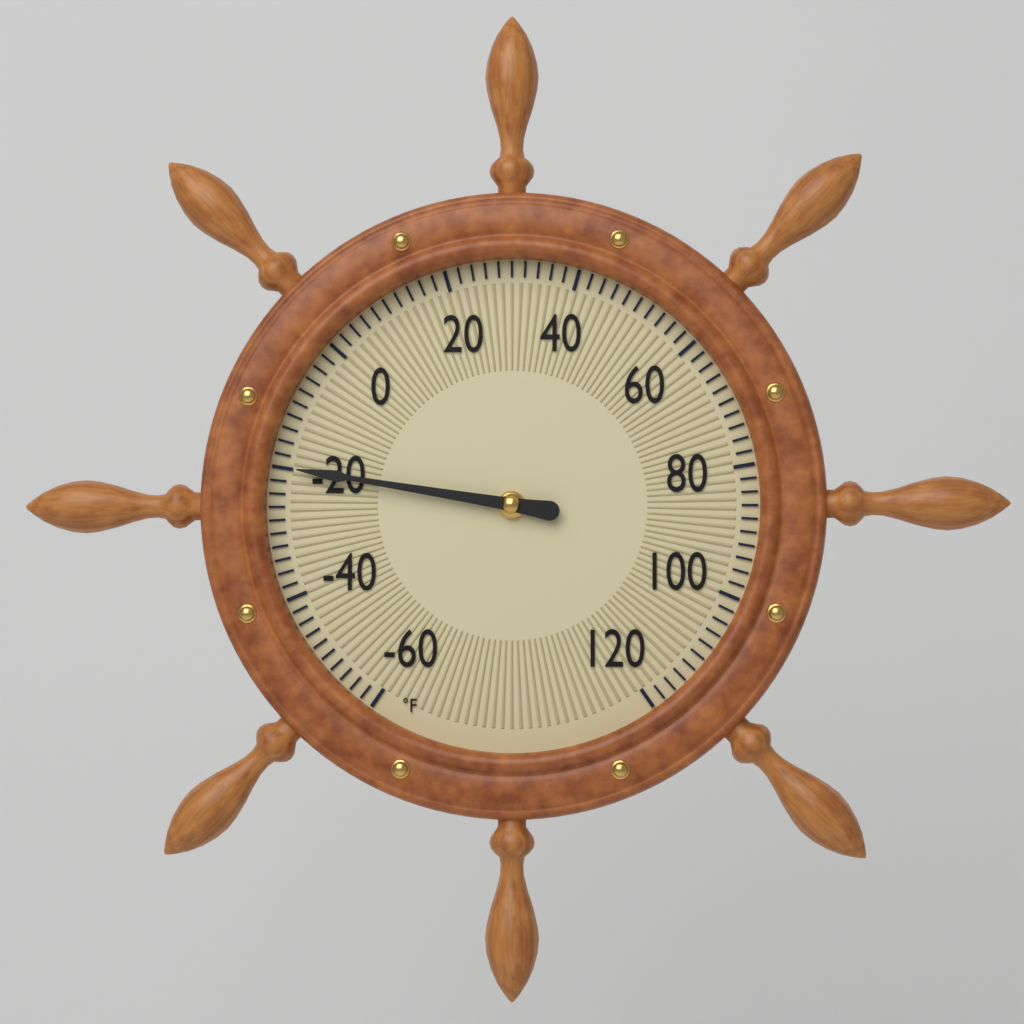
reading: -20 °F
